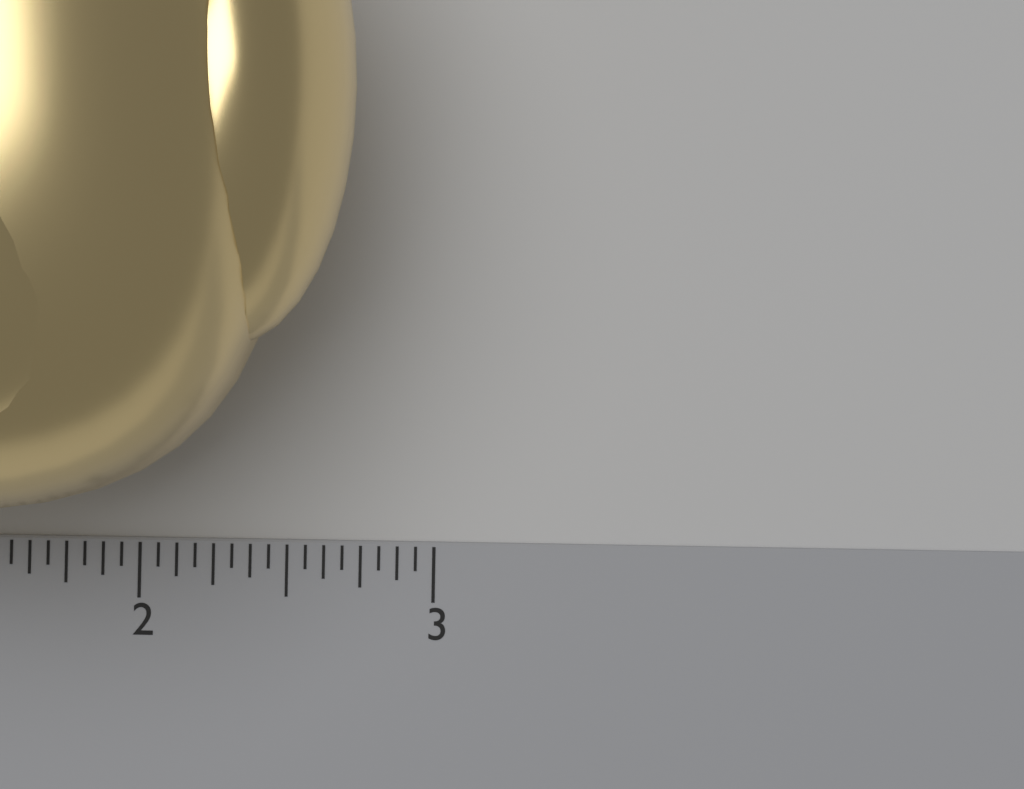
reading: 2.7500 inch
